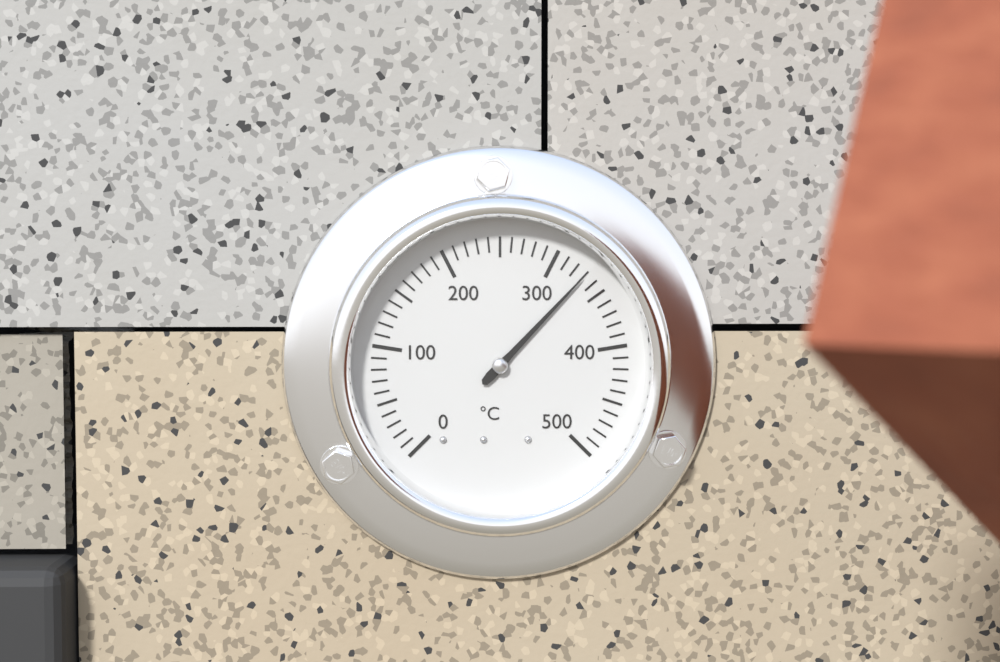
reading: 330 °C
